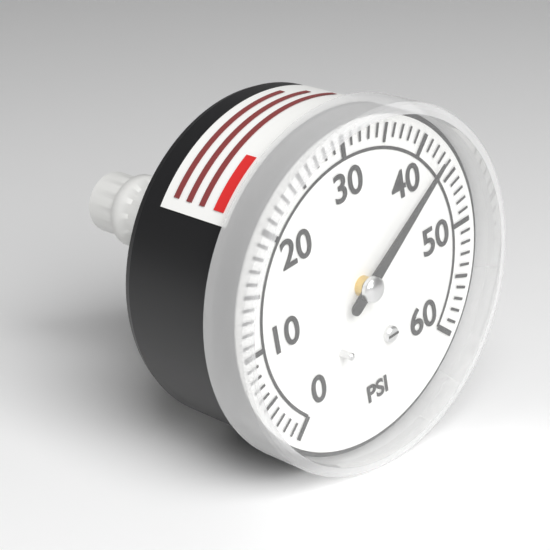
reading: 43 psi
